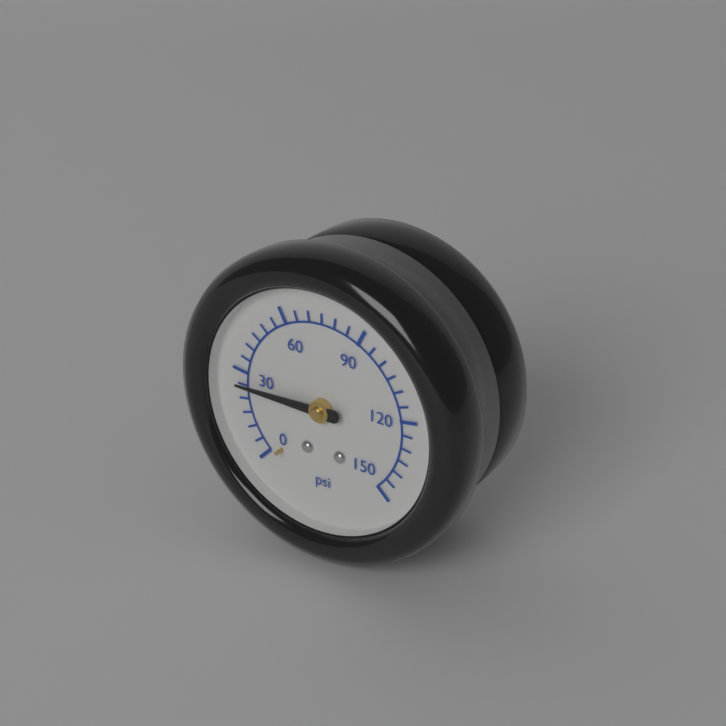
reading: 25 psi
